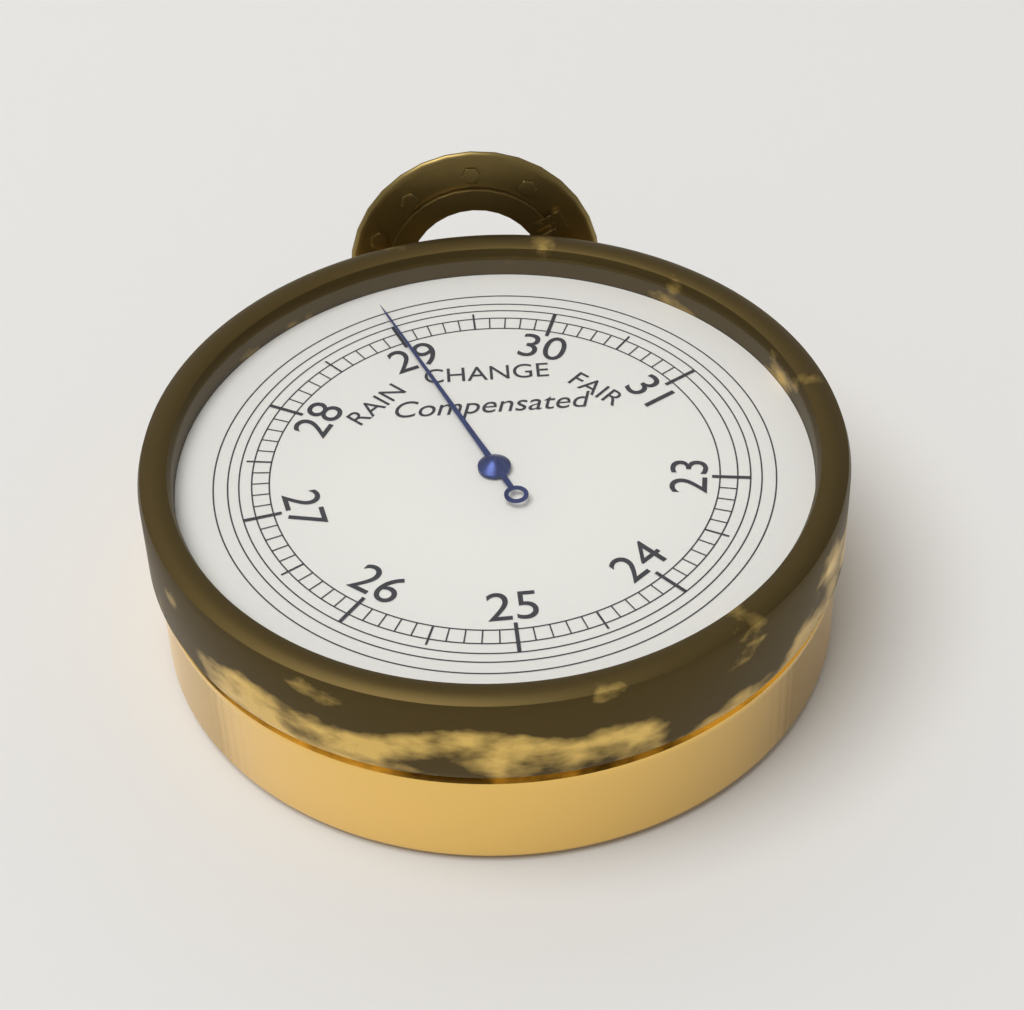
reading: 29.0 inHg
